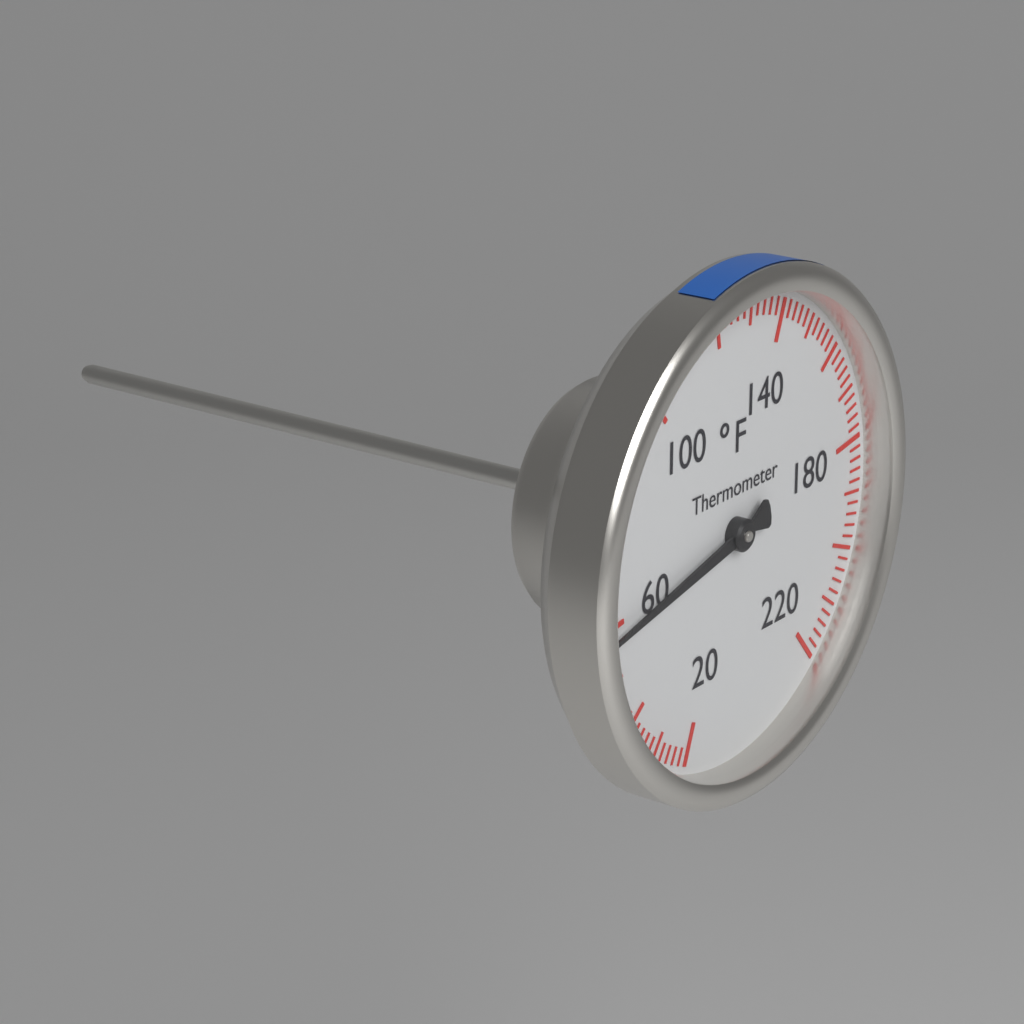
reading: 58 °F
